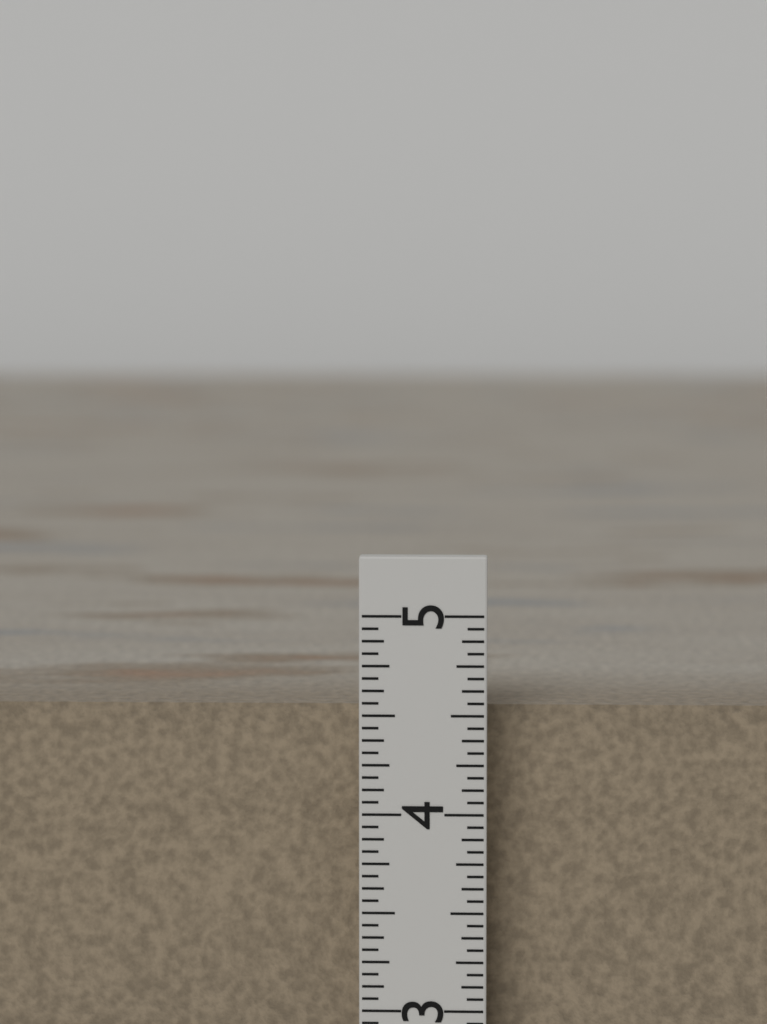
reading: 4.5000 in
